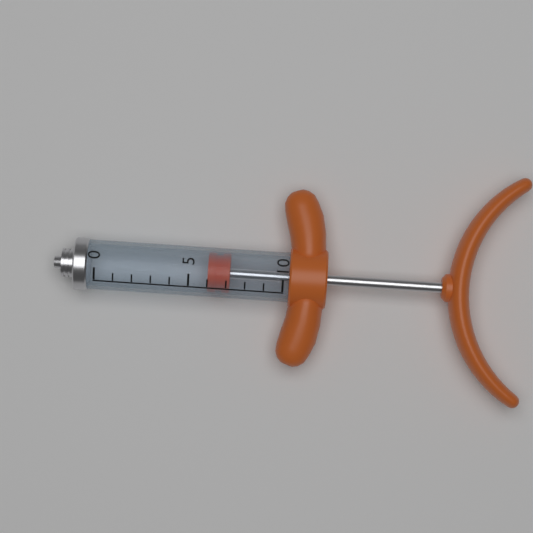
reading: 6 (no unit)
